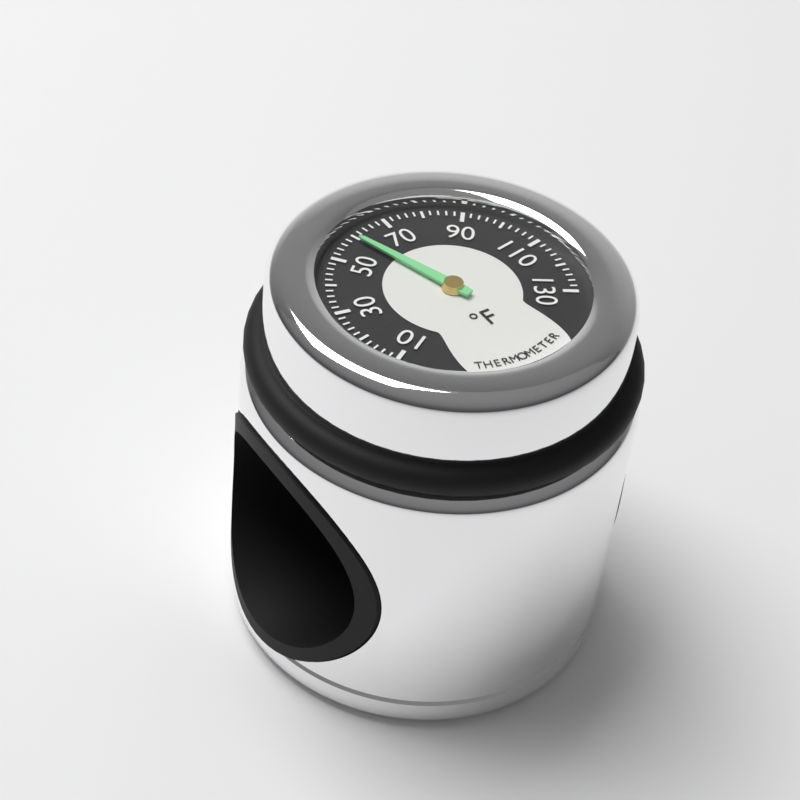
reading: 60 °F
